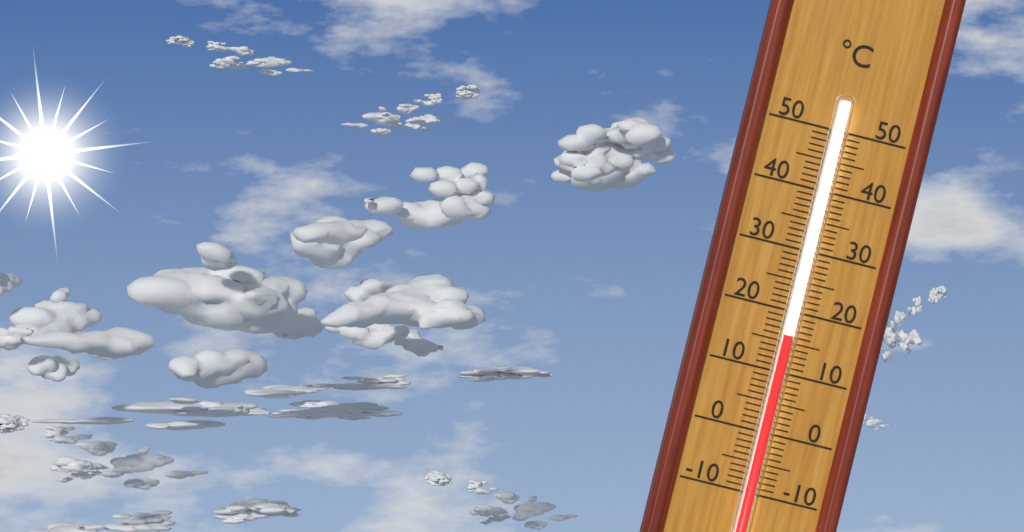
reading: 16 °C
